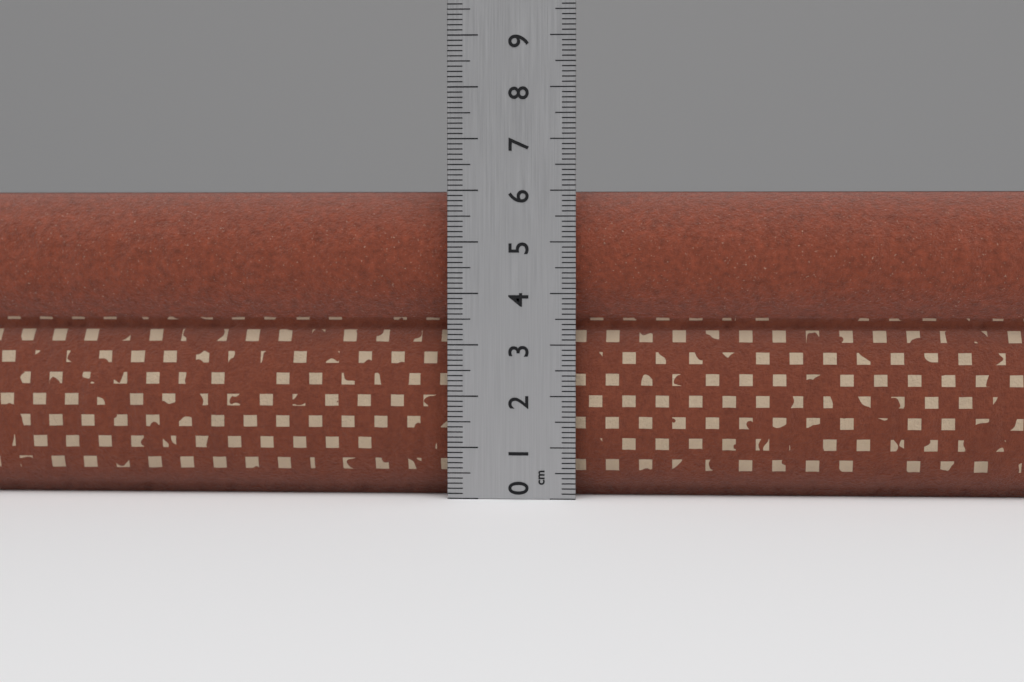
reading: 6.0 cm
